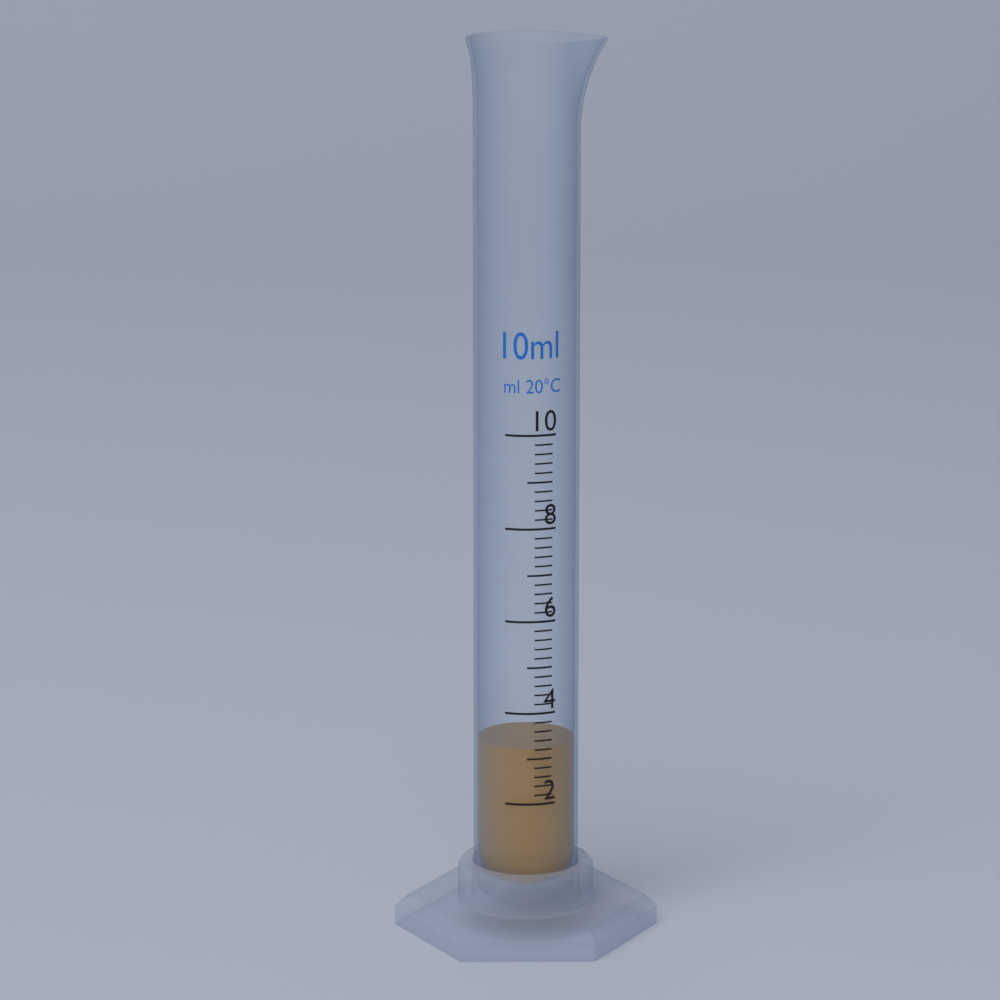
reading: 3.2 ml
